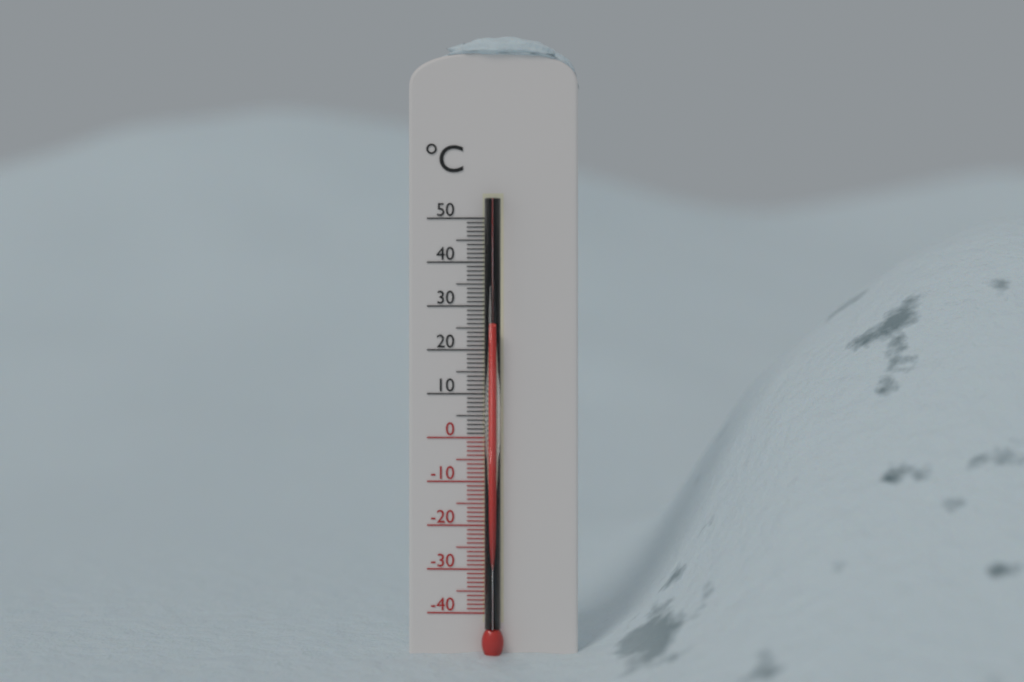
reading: 25 °C
